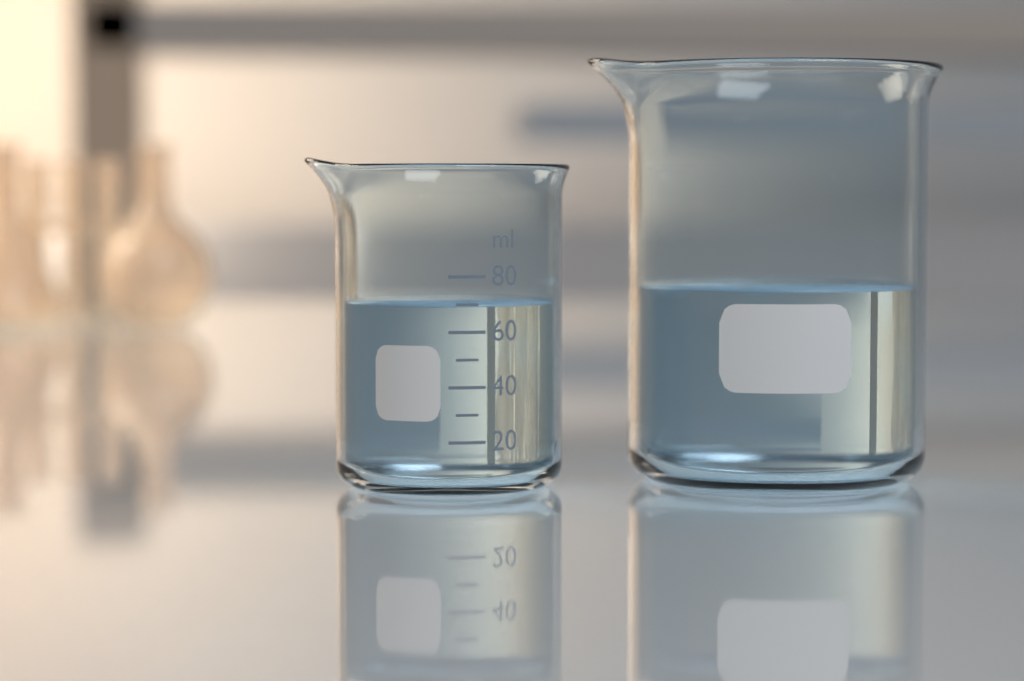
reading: 70 ml
